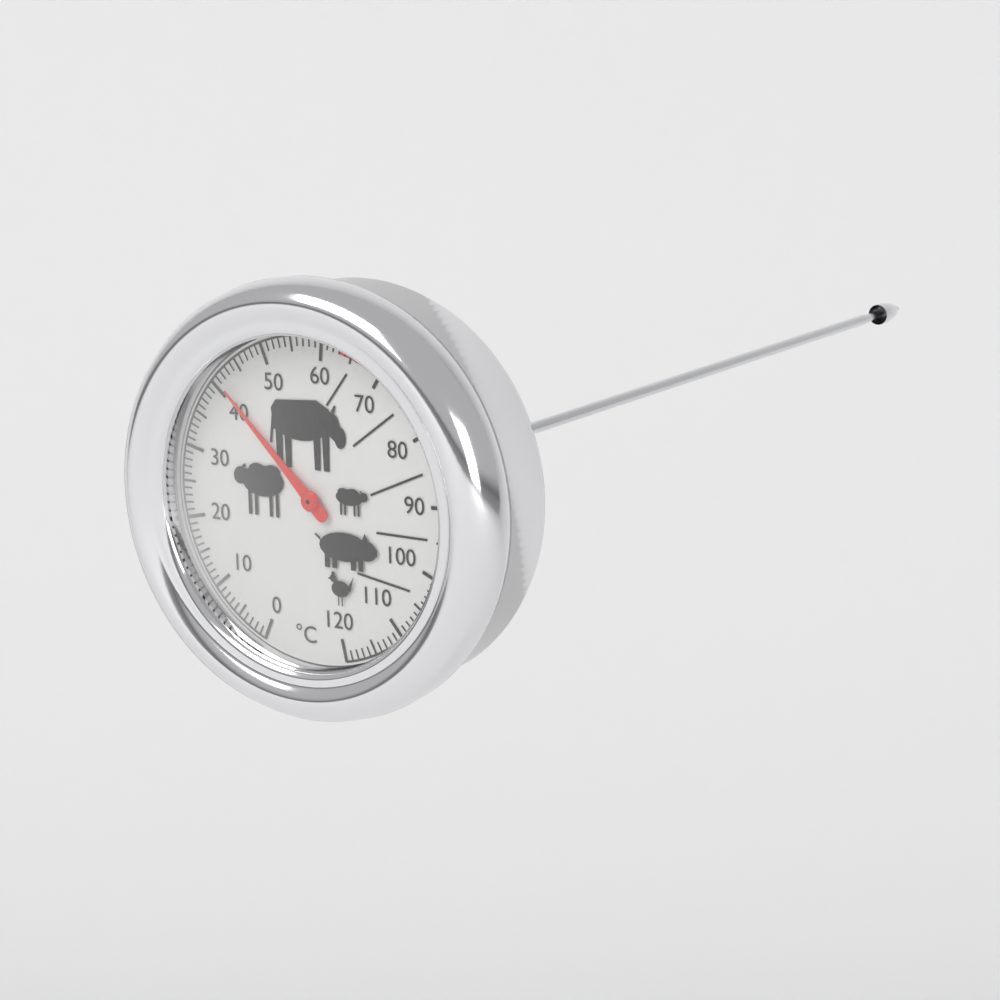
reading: 41 °C
